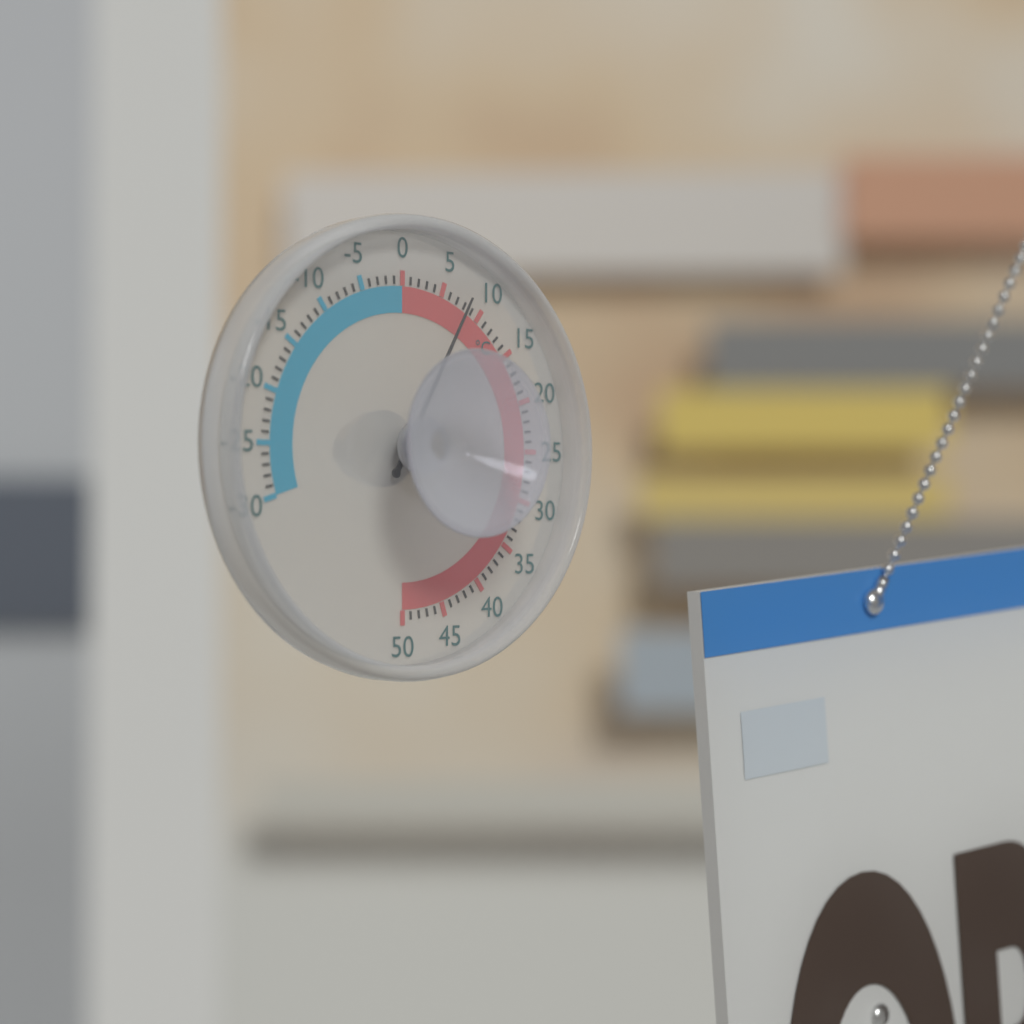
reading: 8 °C
